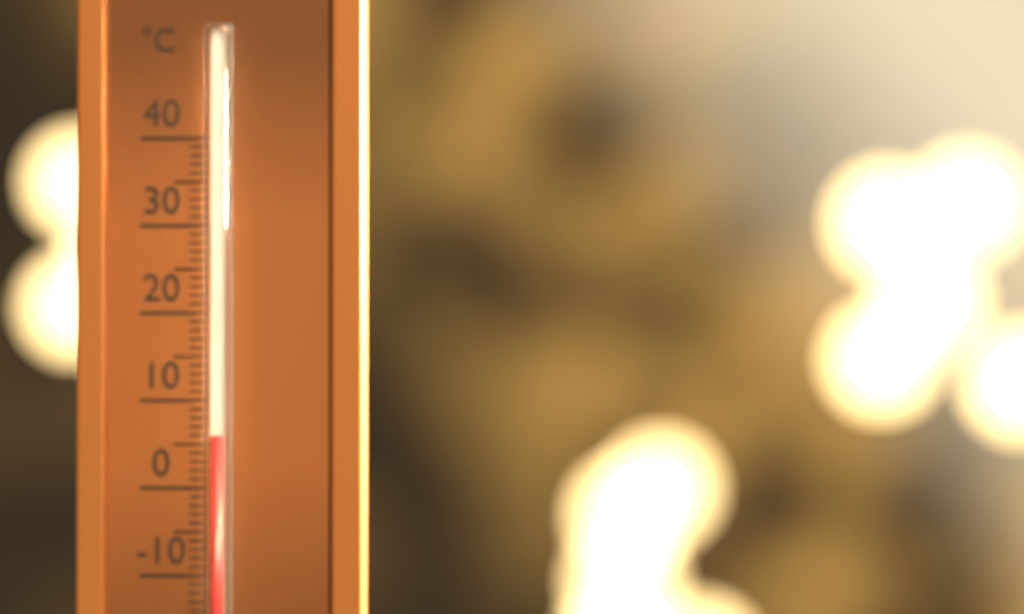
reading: 6 °C
